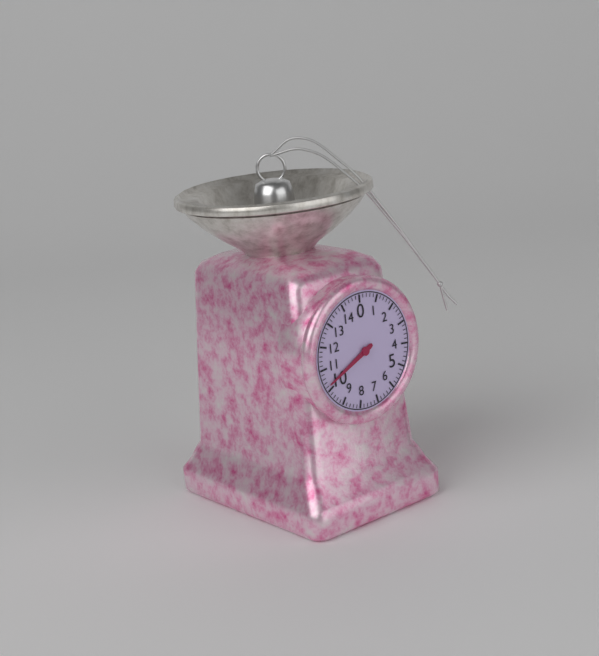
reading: 10.2 (no unit)
